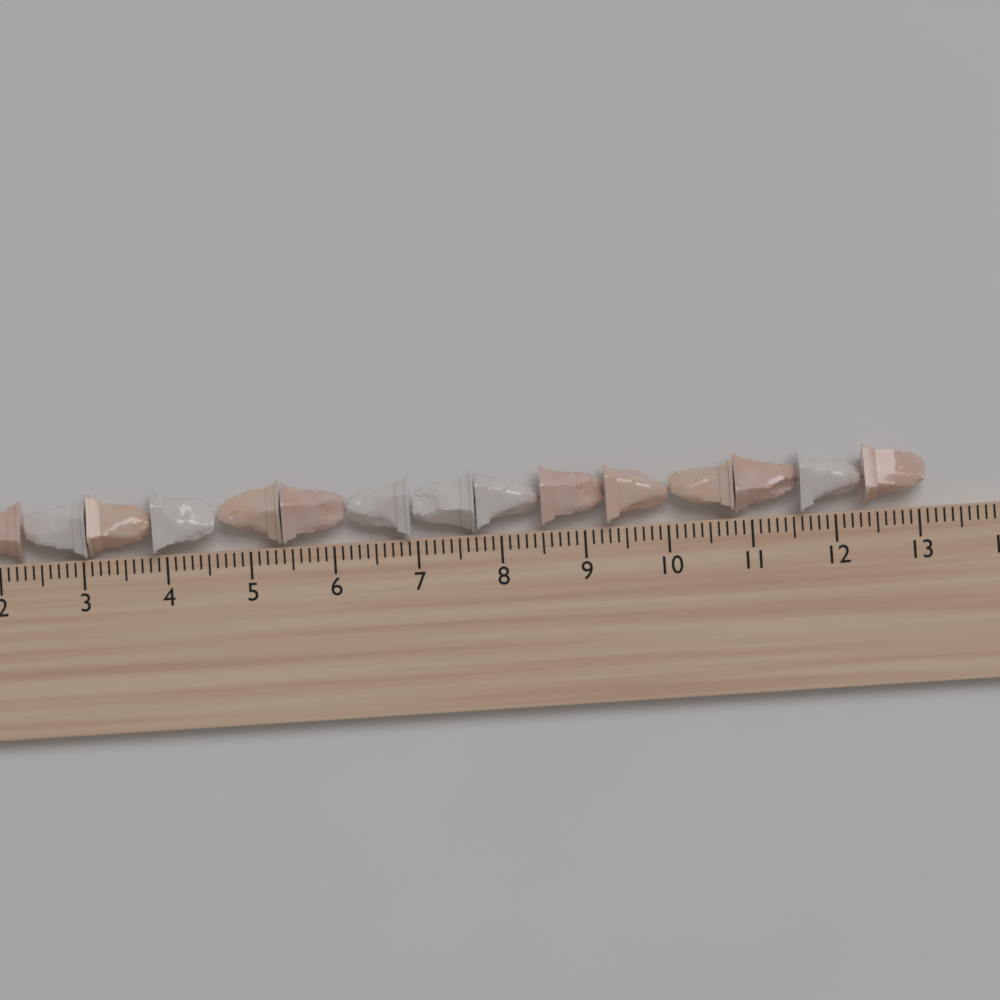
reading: 13.1 cm
